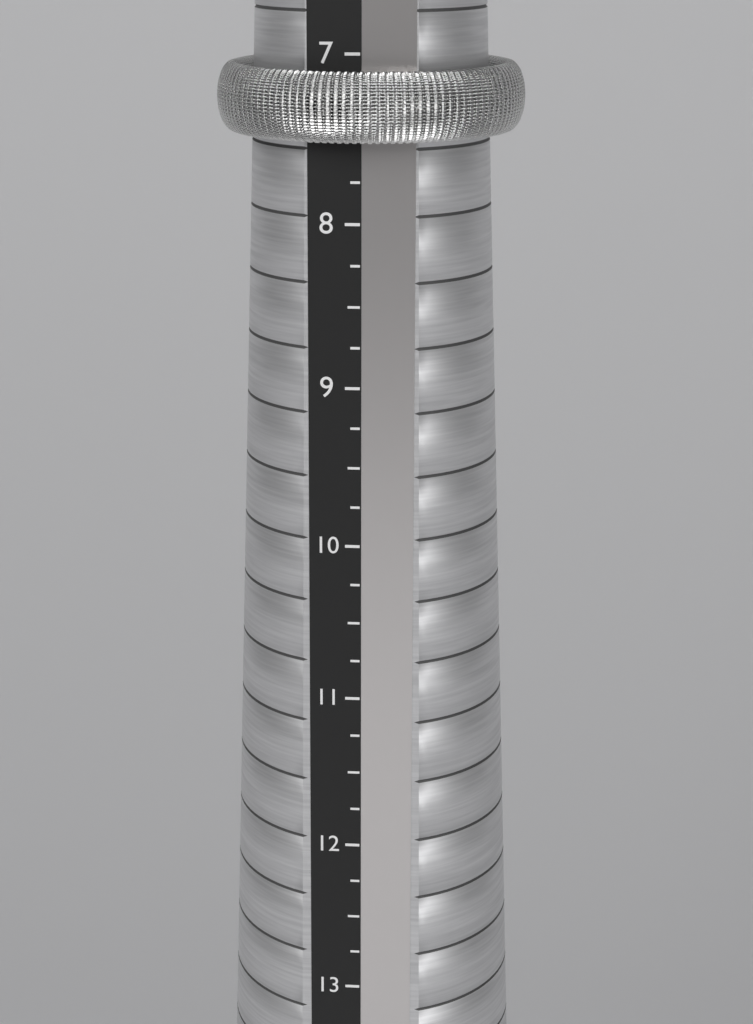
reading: 7.50 (no unit)
